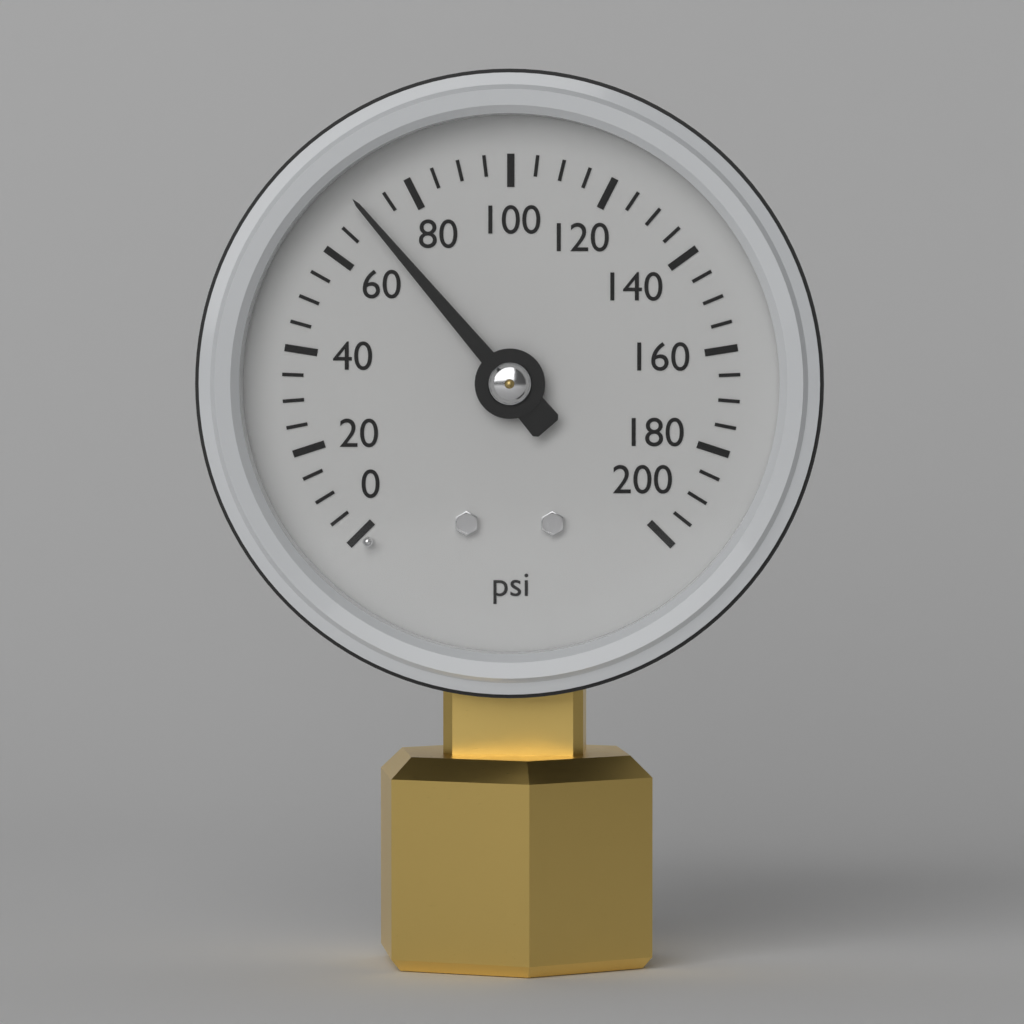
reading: 70 psi
